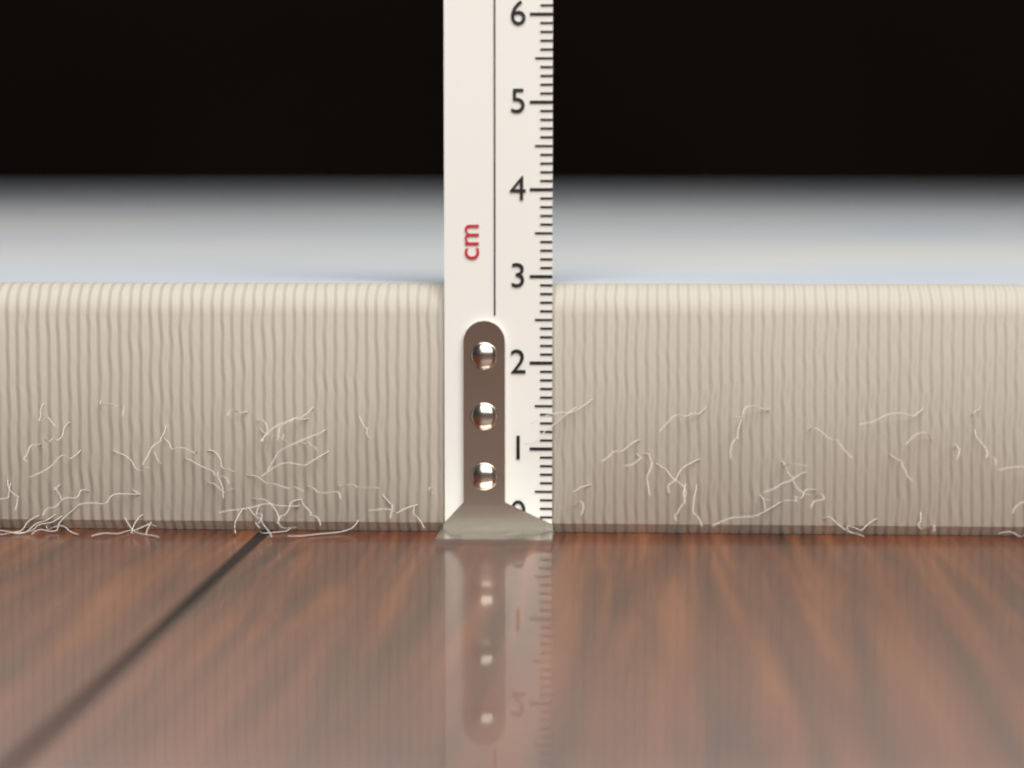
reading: 2.9 cm
